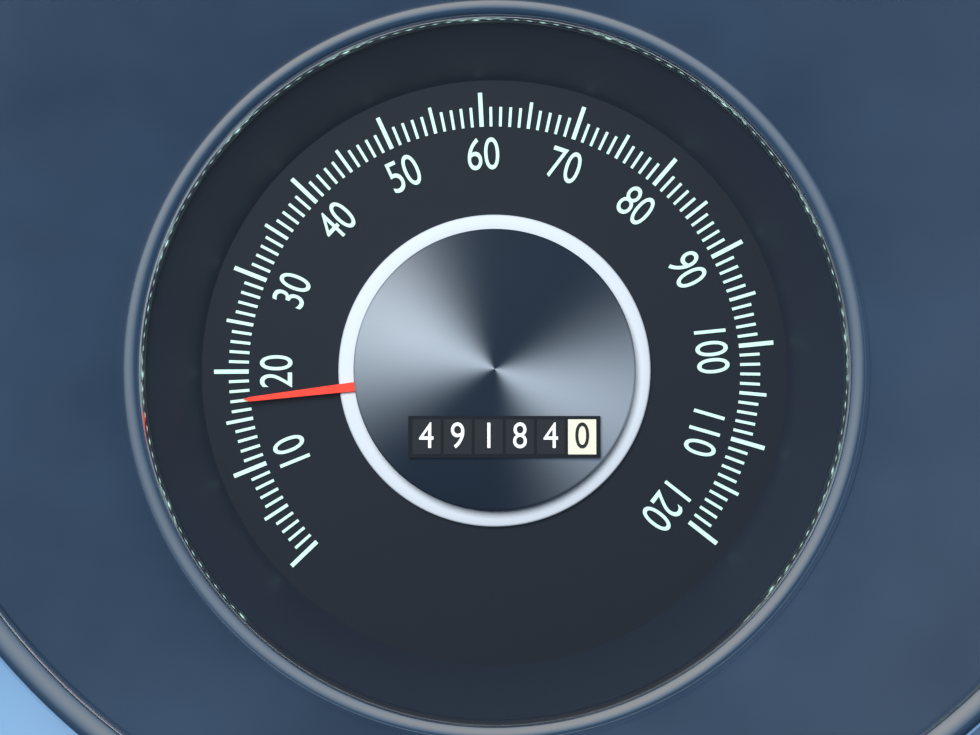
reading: 17 (no unit)
